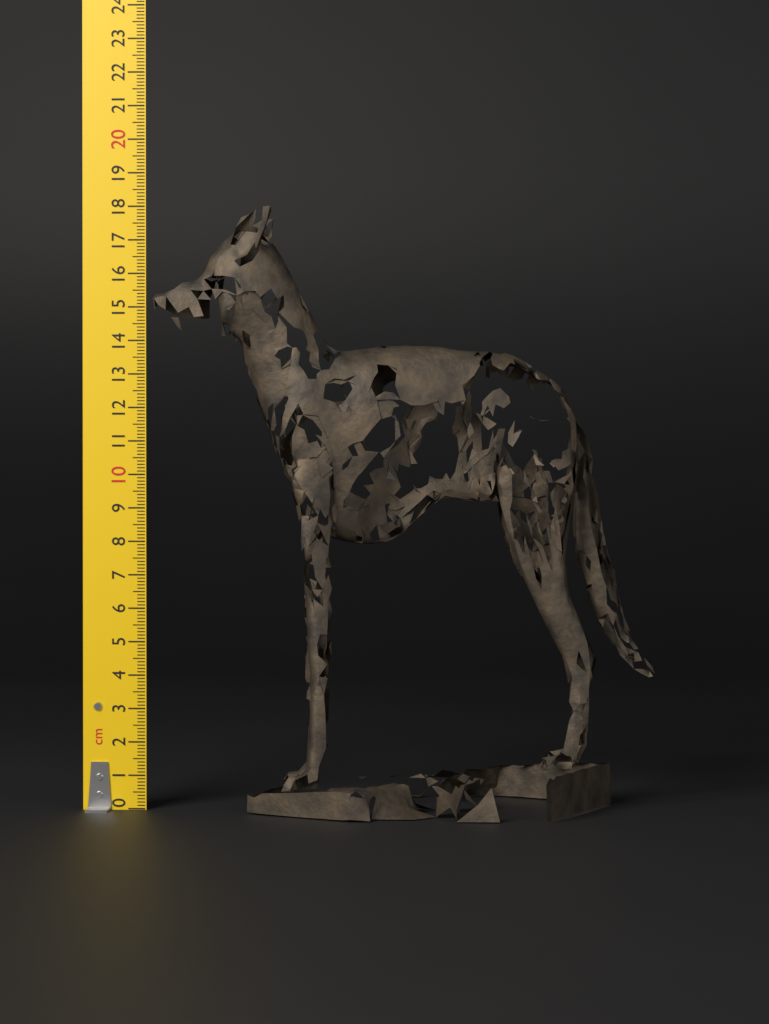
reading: 17.9 cm
